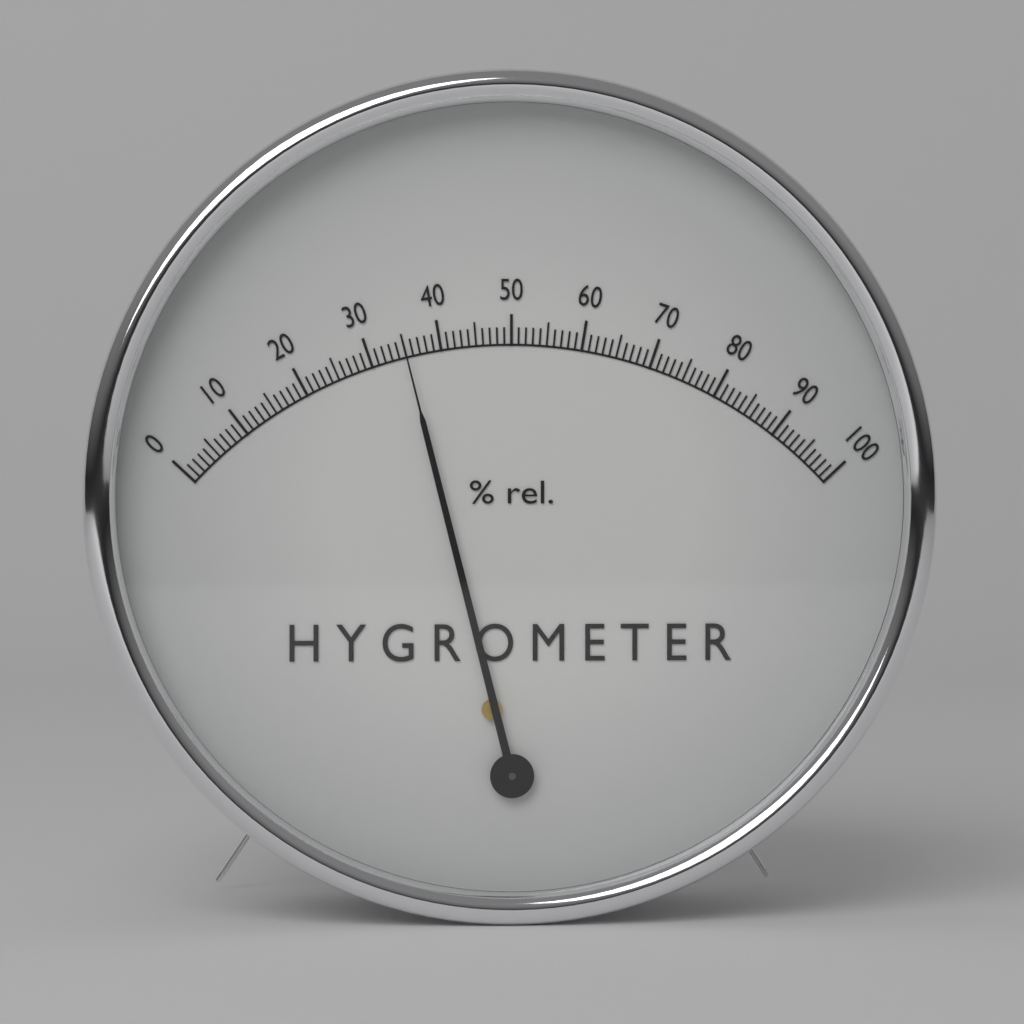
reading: 35 %
